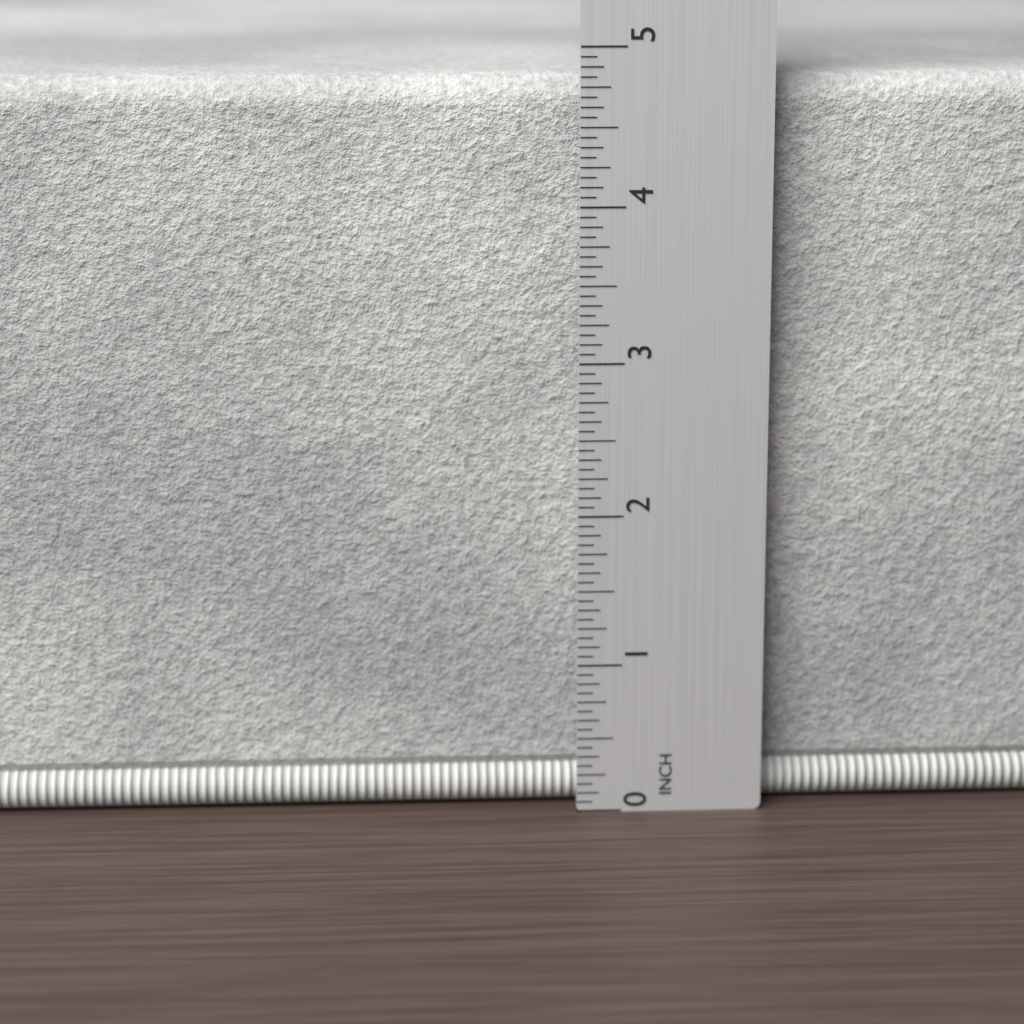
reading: 4.8125 in
